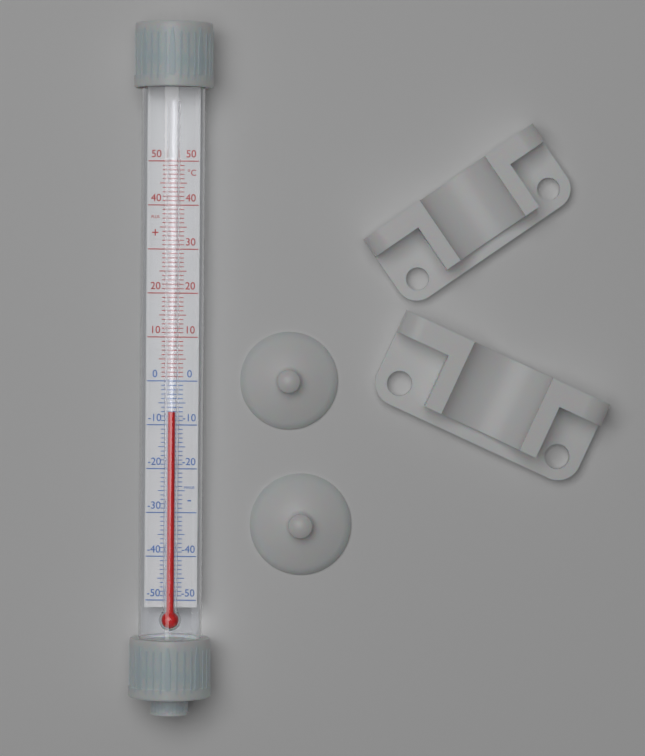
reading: -7 °C
